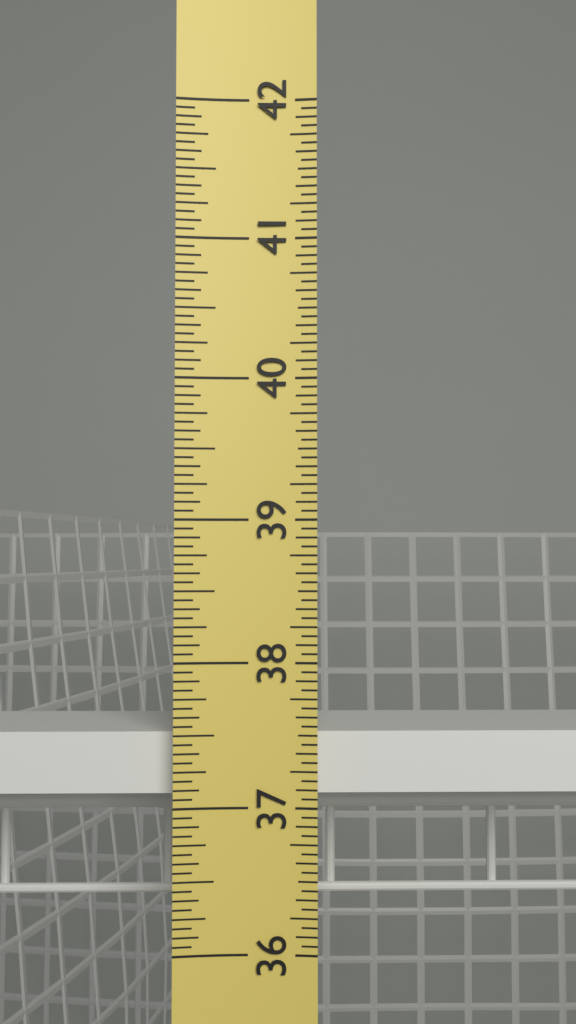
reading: 37.5000 in
